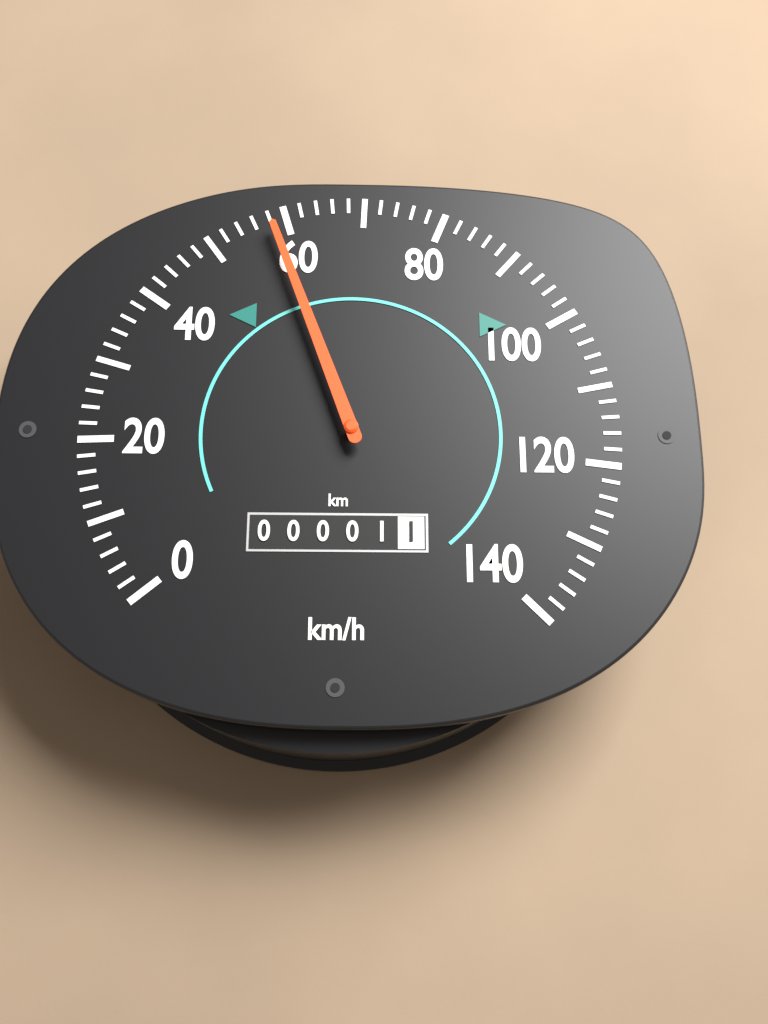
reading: 58 km/h
